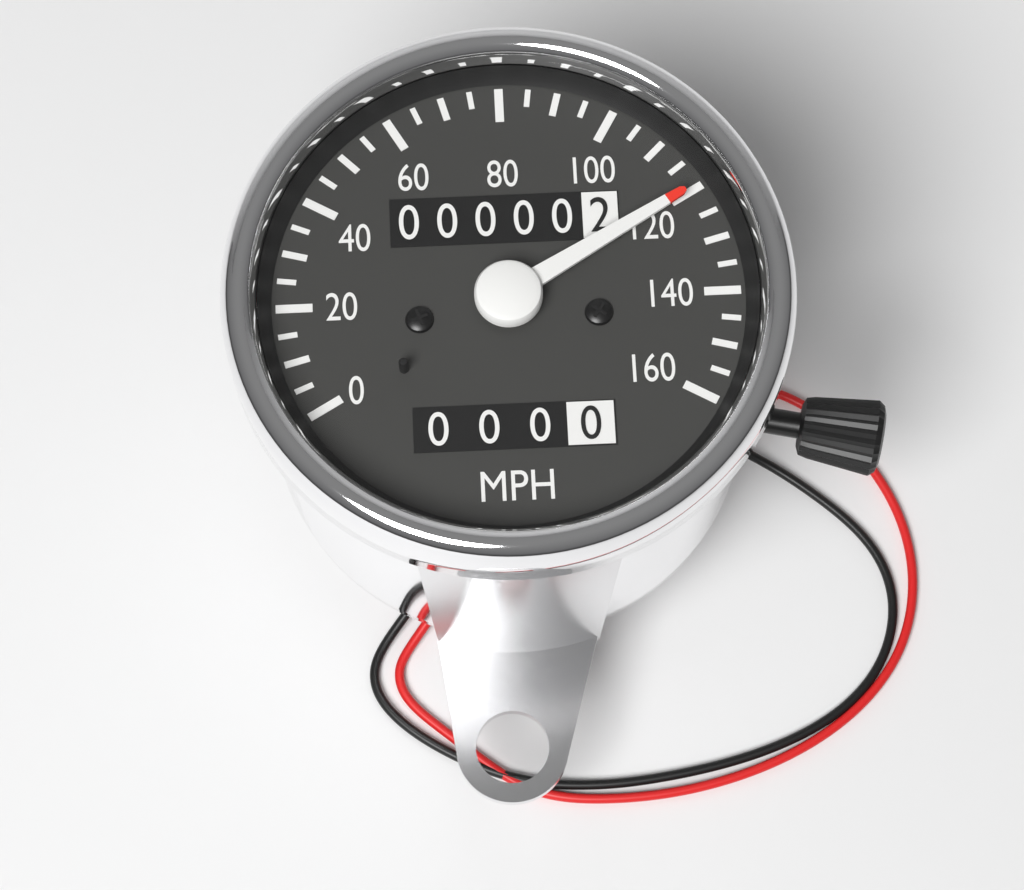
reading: 120 mph
